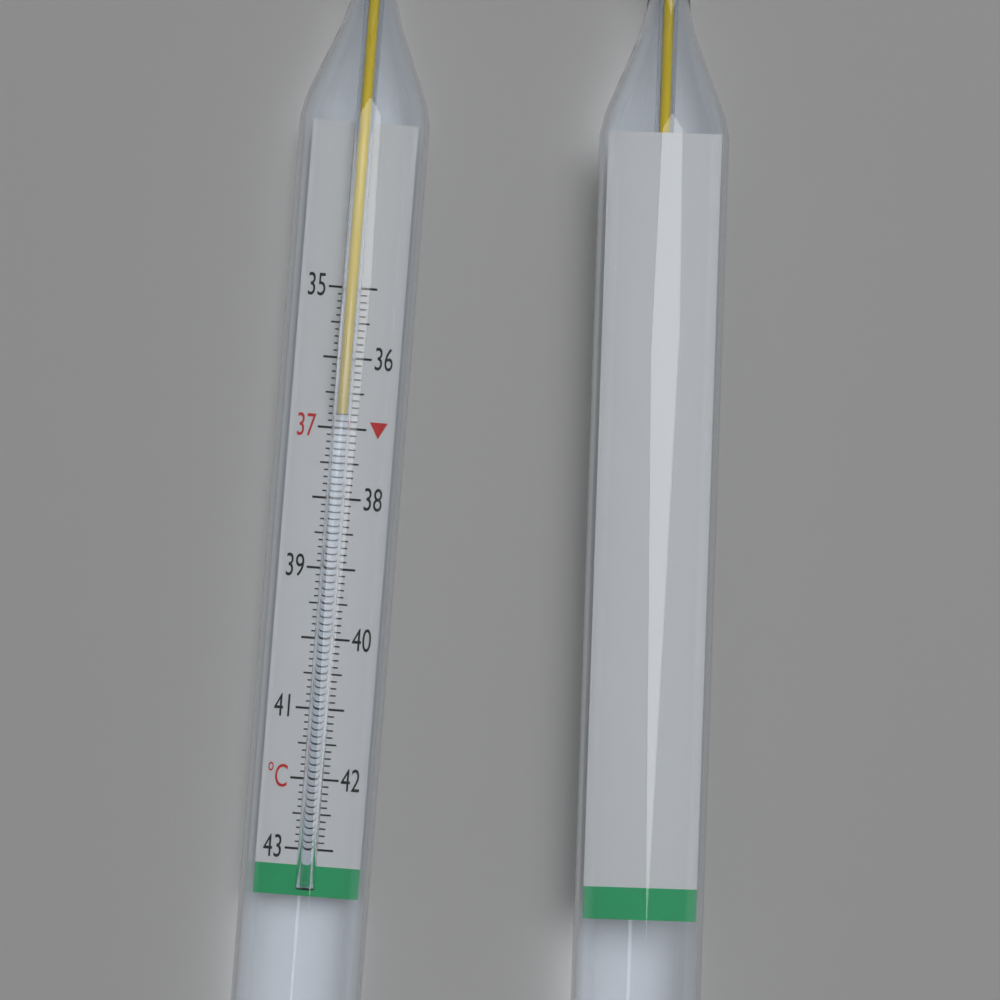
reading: 36.8 °C
